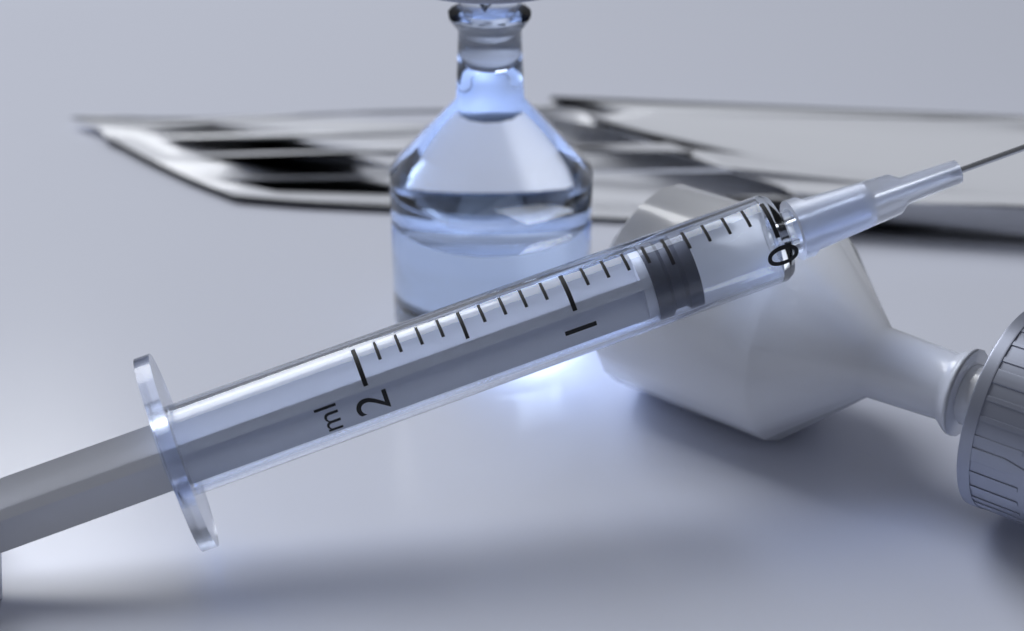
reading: 0.4 ml
